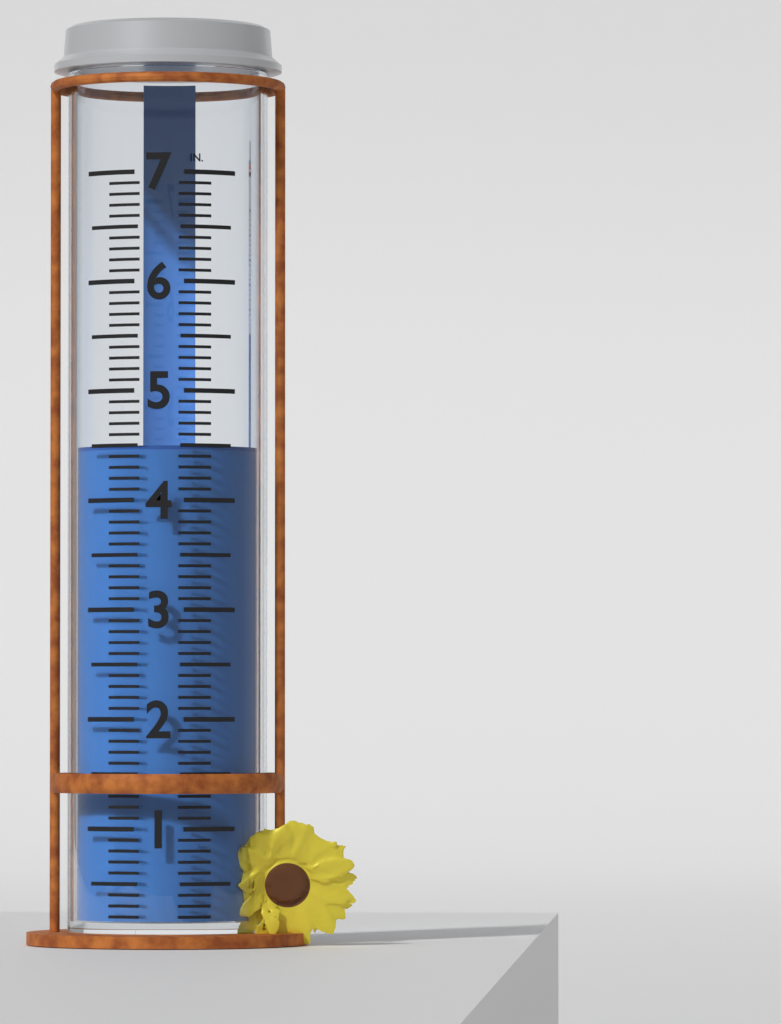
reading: 4.5 in
